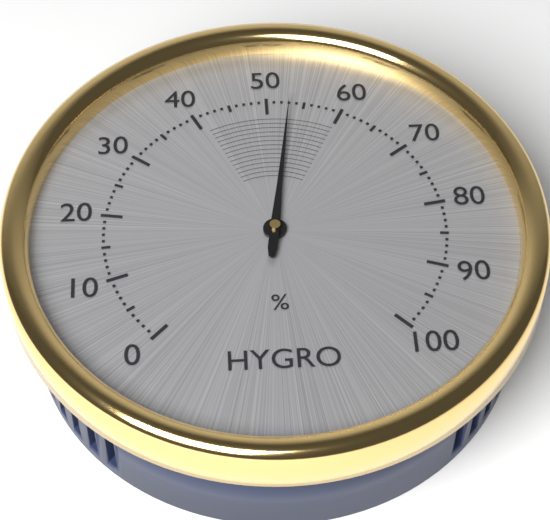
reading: 53 %
